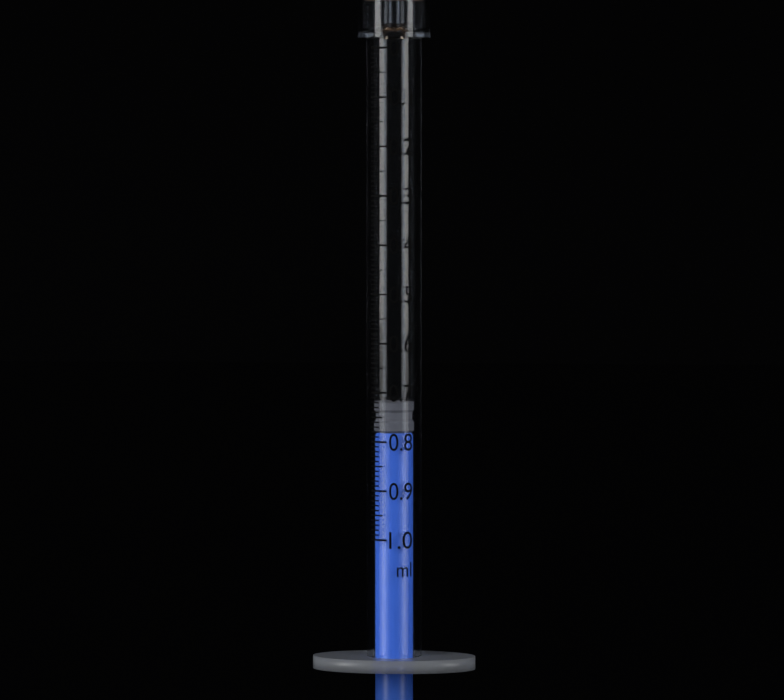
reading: 0.72 ml
